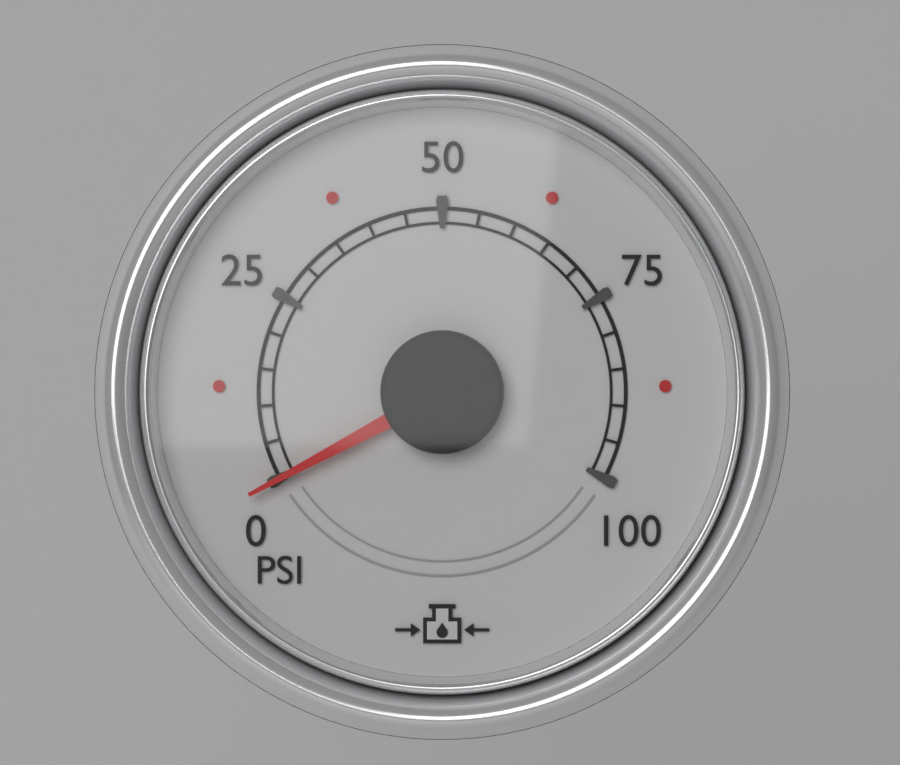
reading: 0 psi
